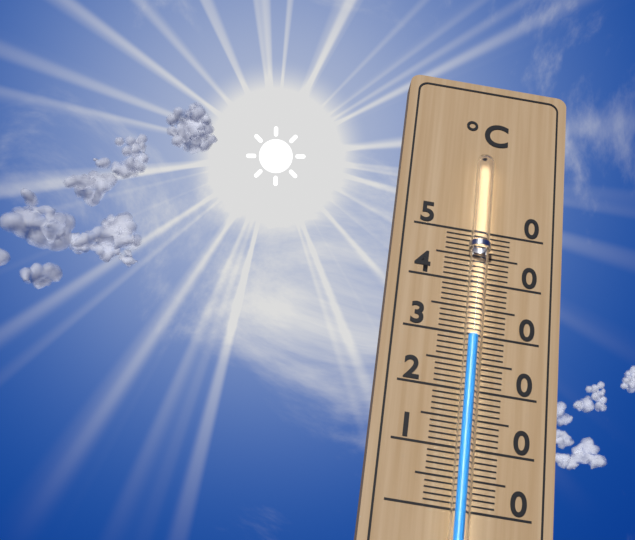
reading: 29 °C
